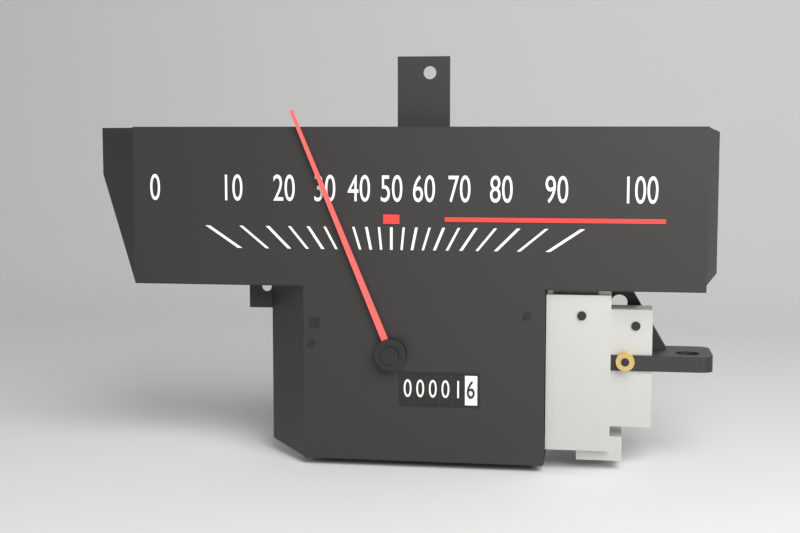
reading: 30 (no unit)
